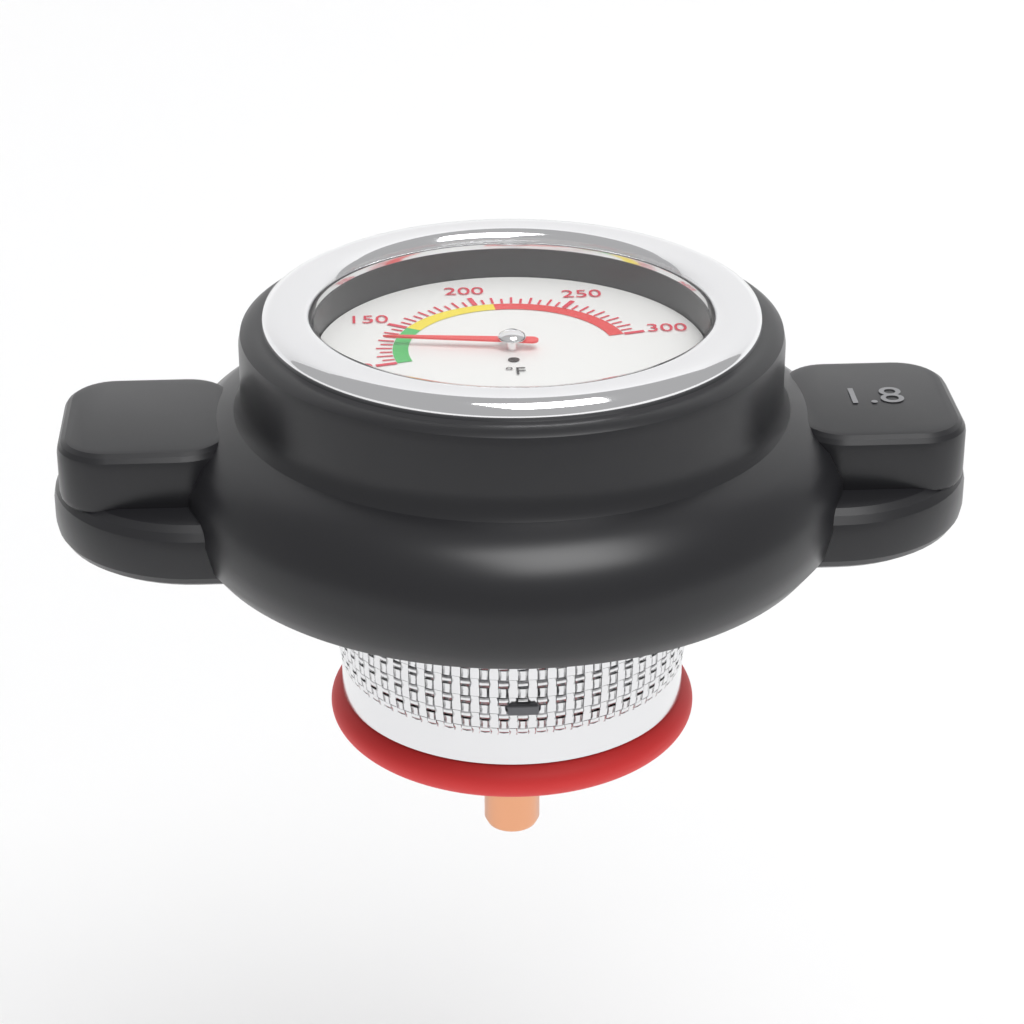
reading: 125 °F
